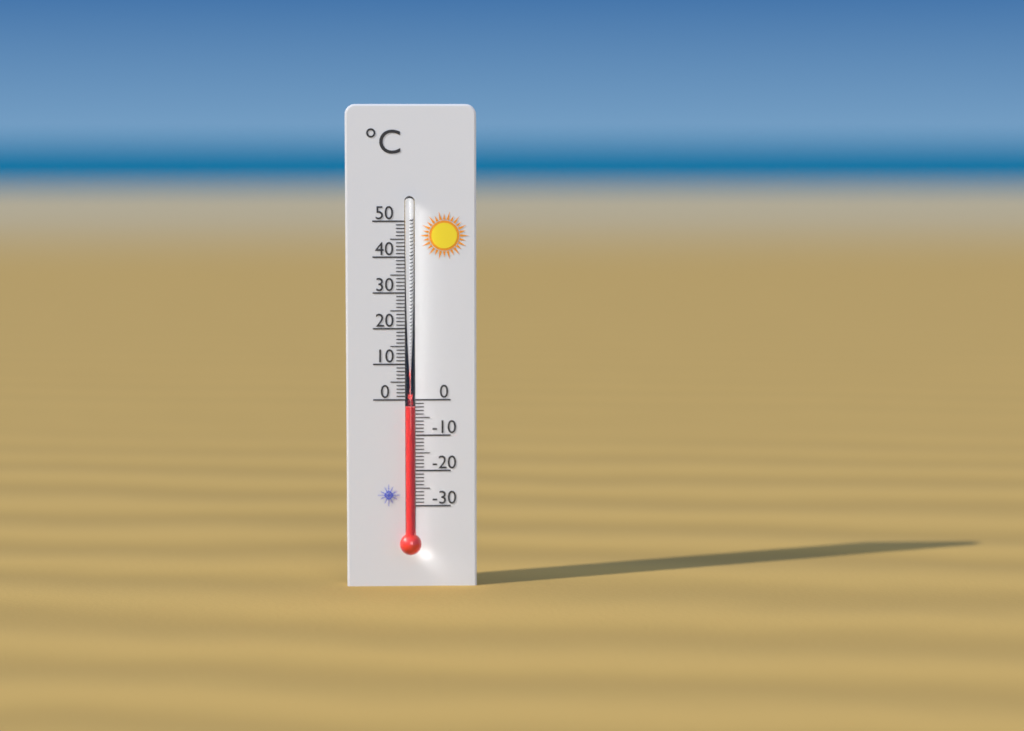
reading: -2 °C
